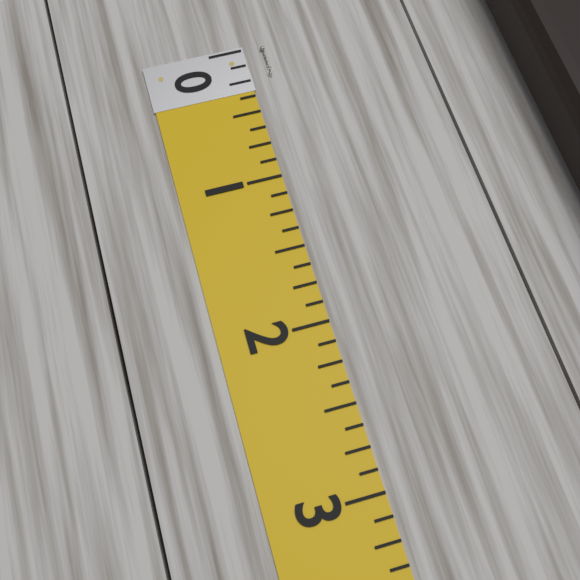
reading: 0.250 (no unit)
